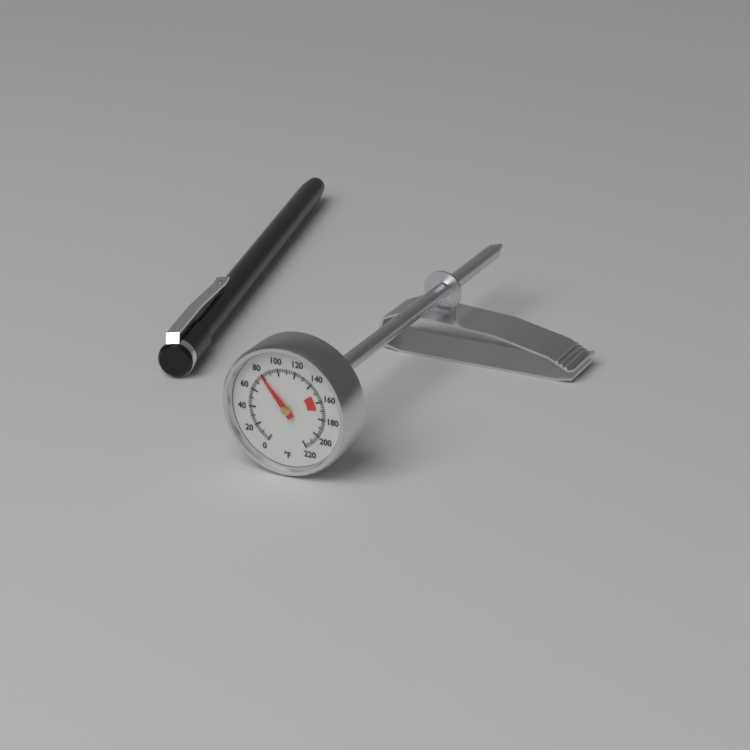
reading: 80 °F
